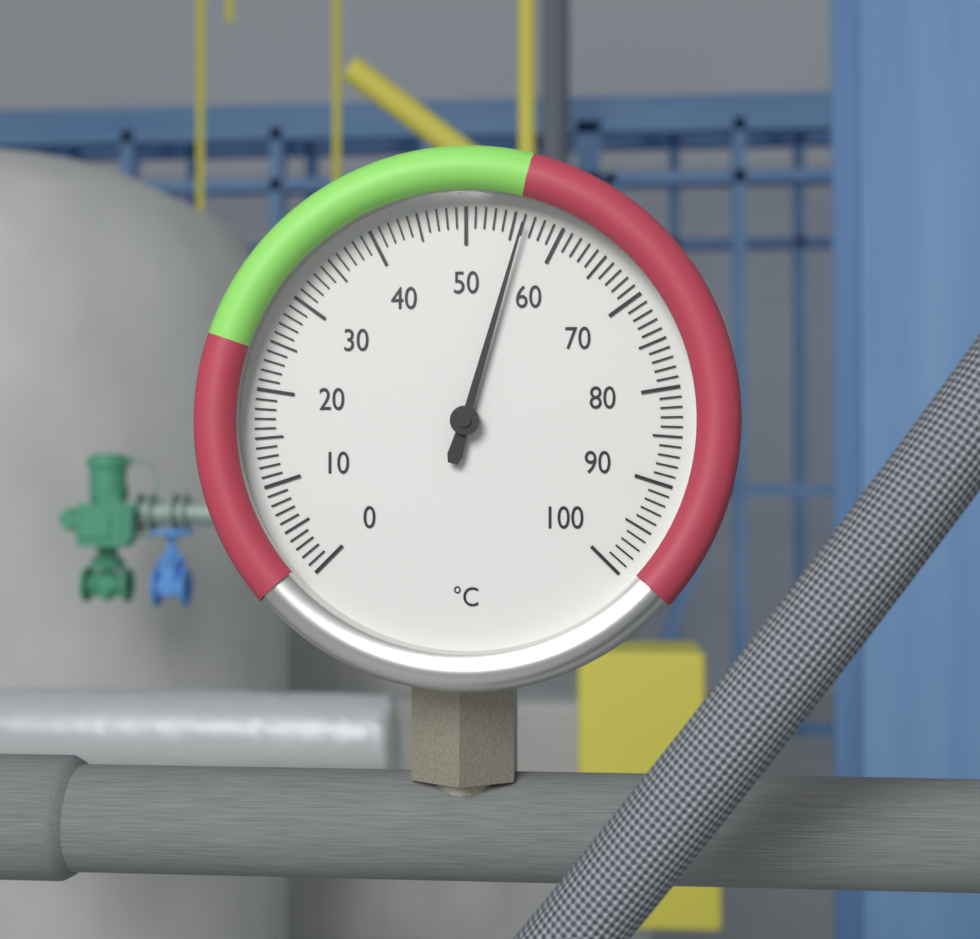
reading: 56 °C
